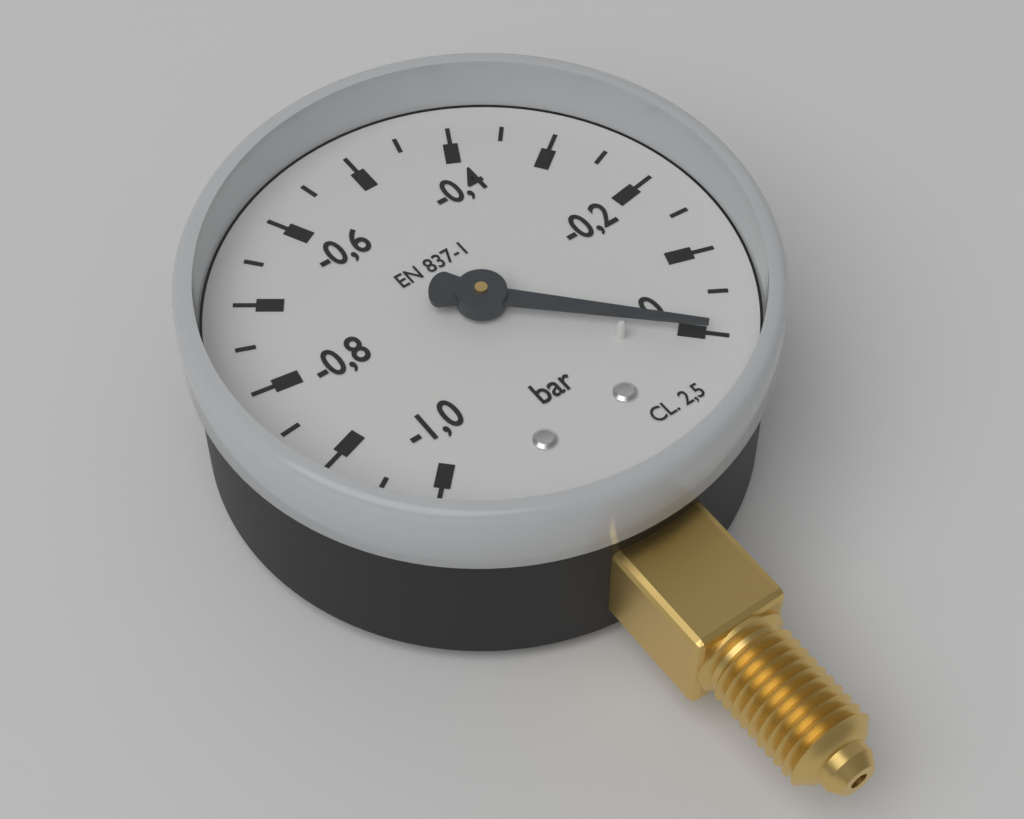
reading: 0.00 bar
